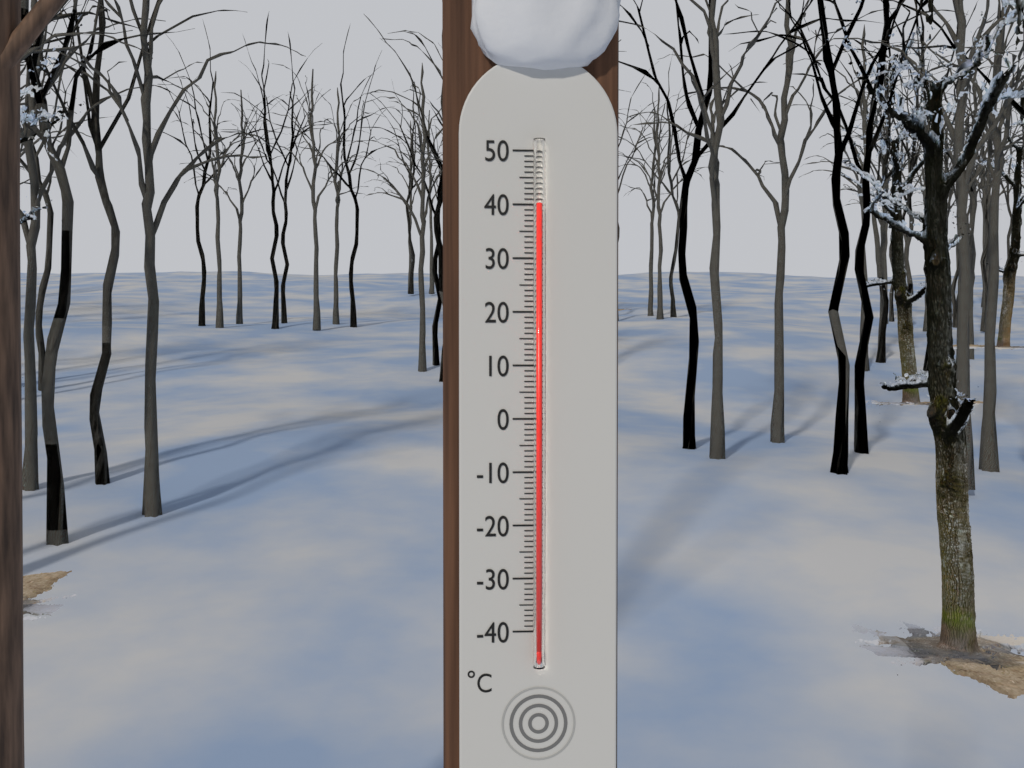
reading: 40 °C
